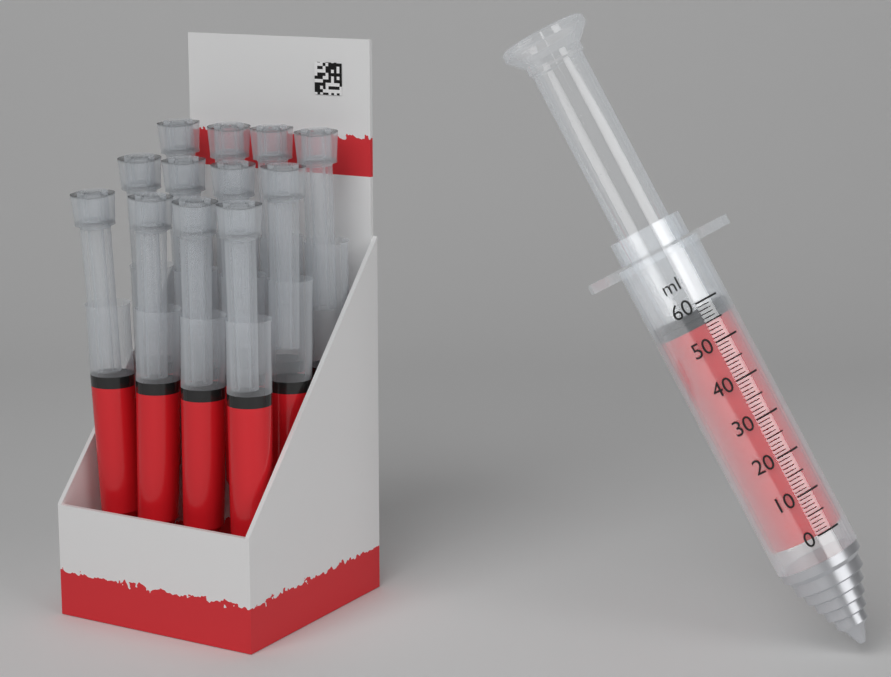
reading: 55 ml
